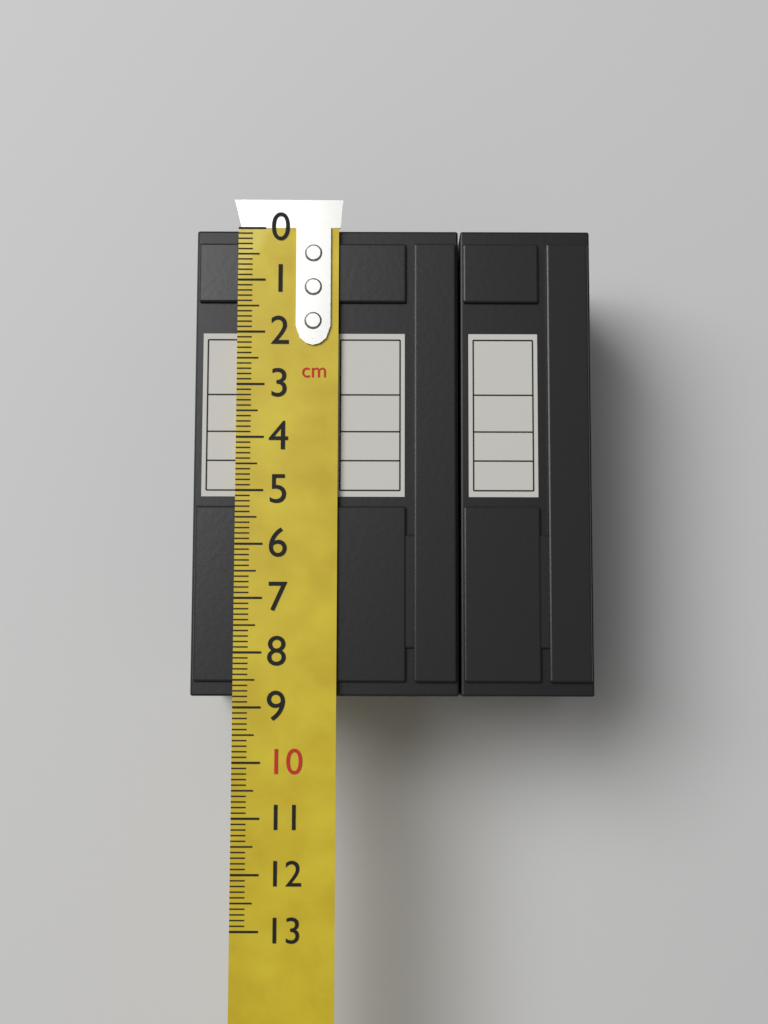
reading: 8.8 cm
